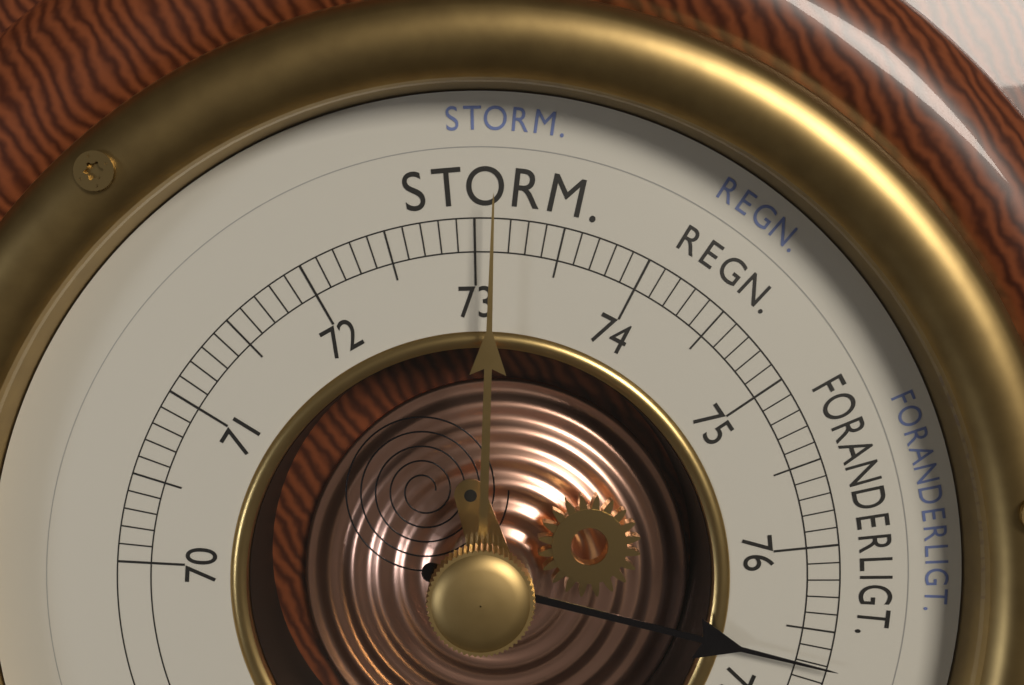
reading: 76.7 cm
